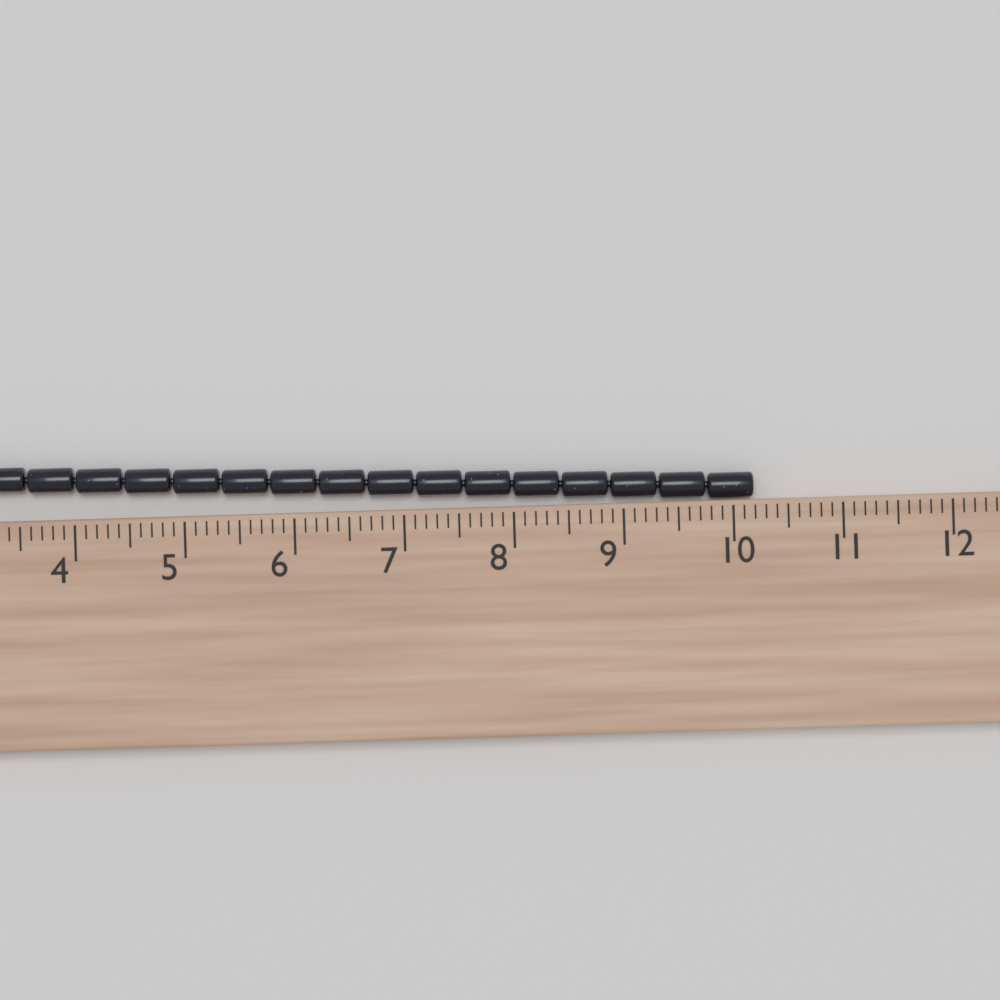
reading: 10.2 cm
